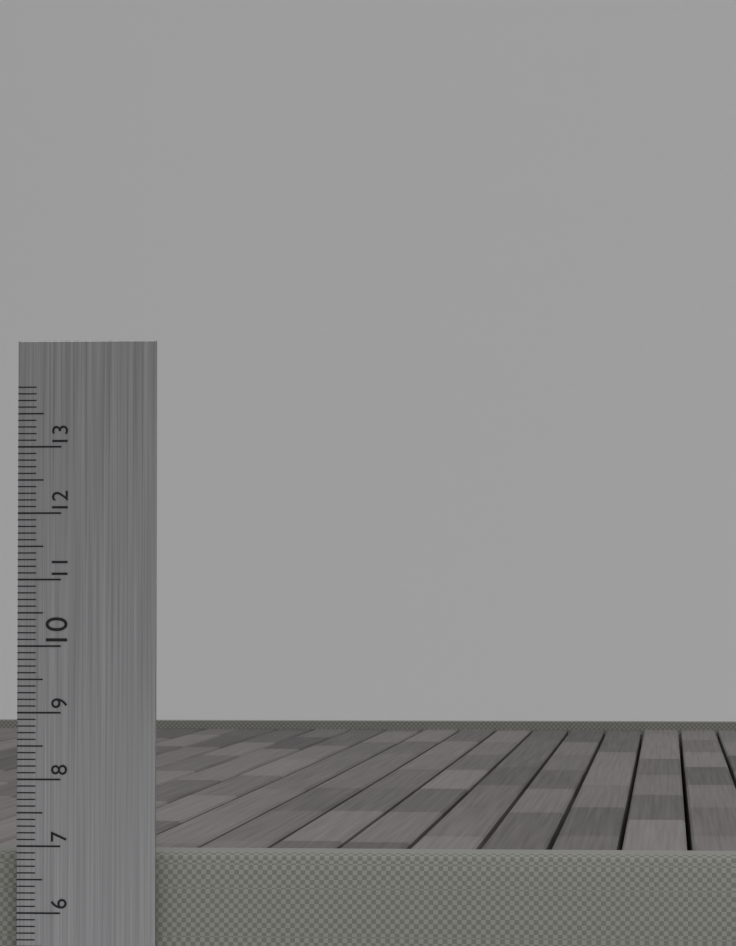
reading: 6.9 cm
